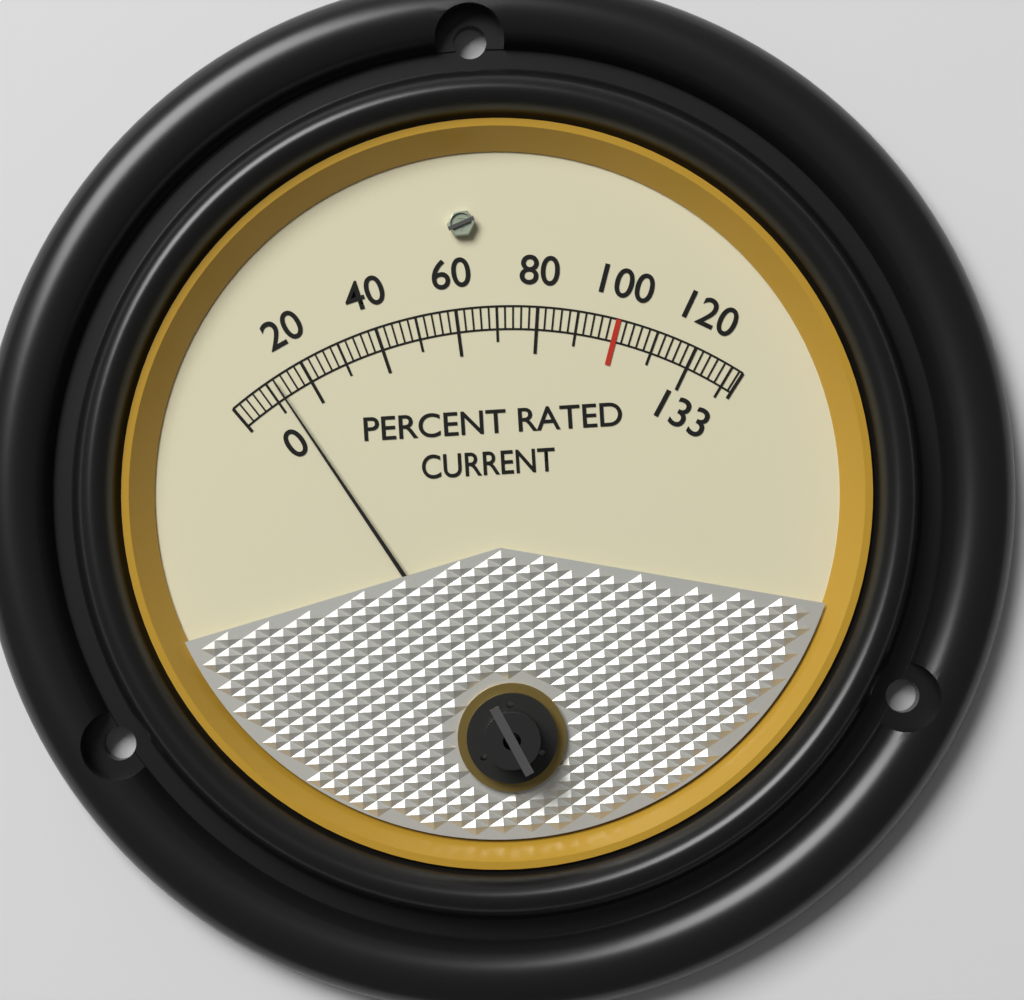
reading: 12 %
